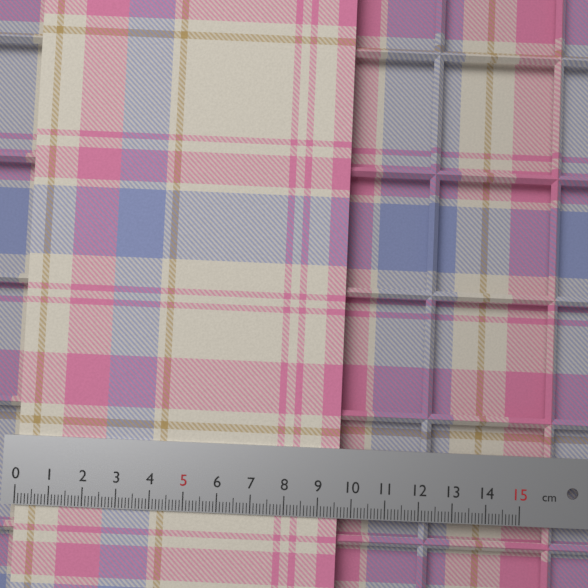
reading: 9.6 cm
